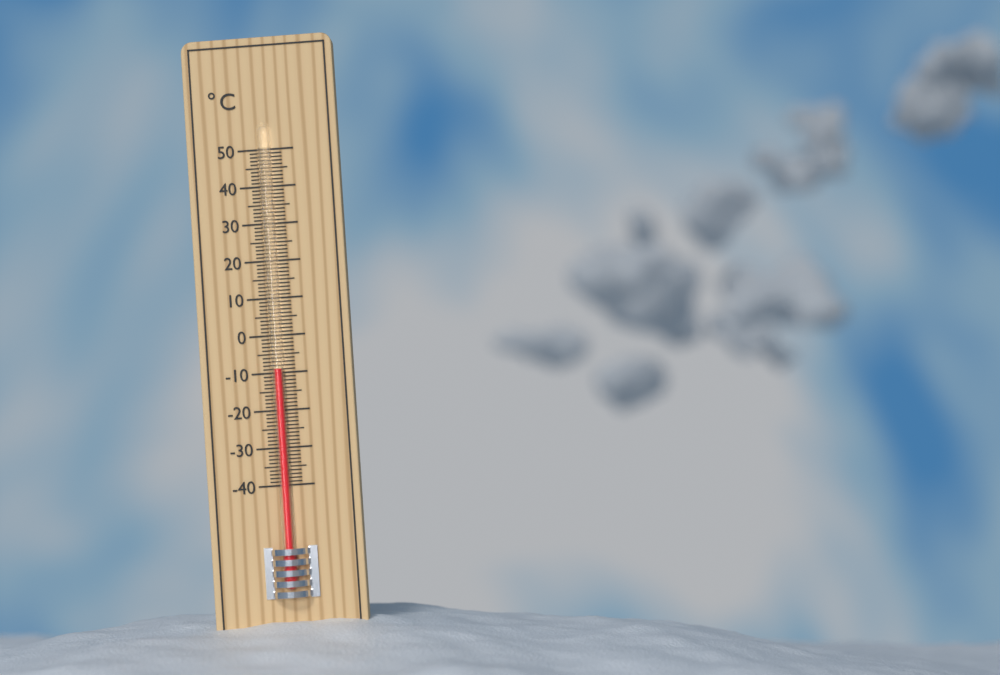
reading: -9 °C
